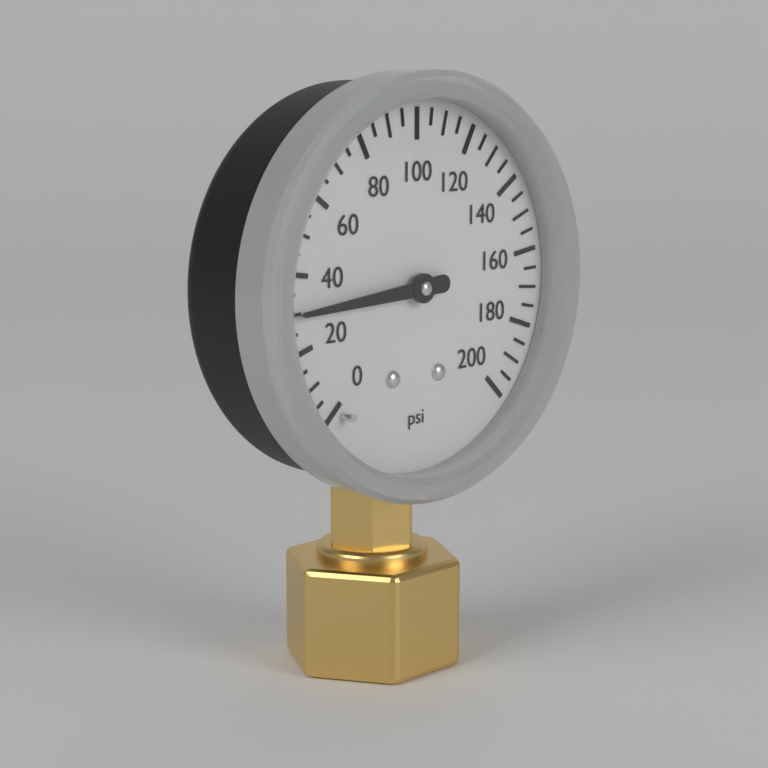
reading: 30 psi
